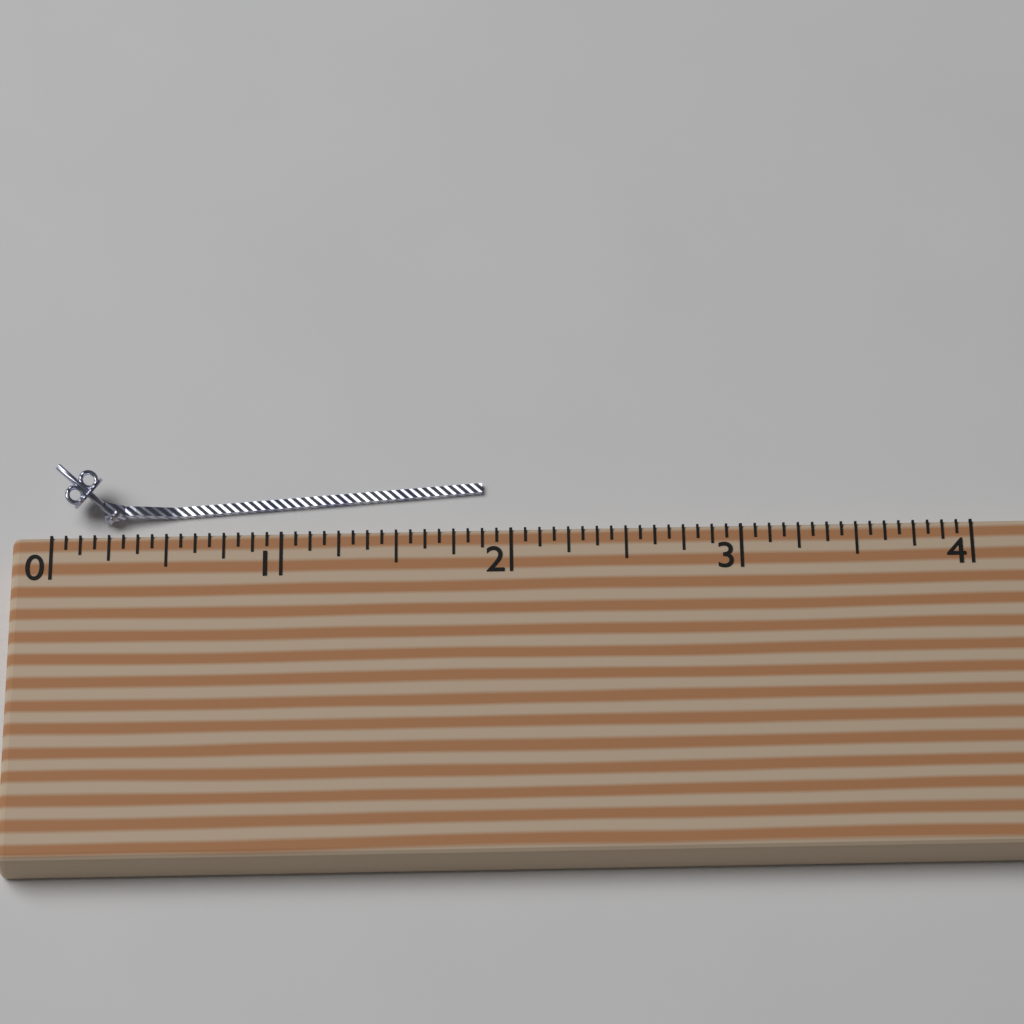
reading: 1.8750 (no unit)
